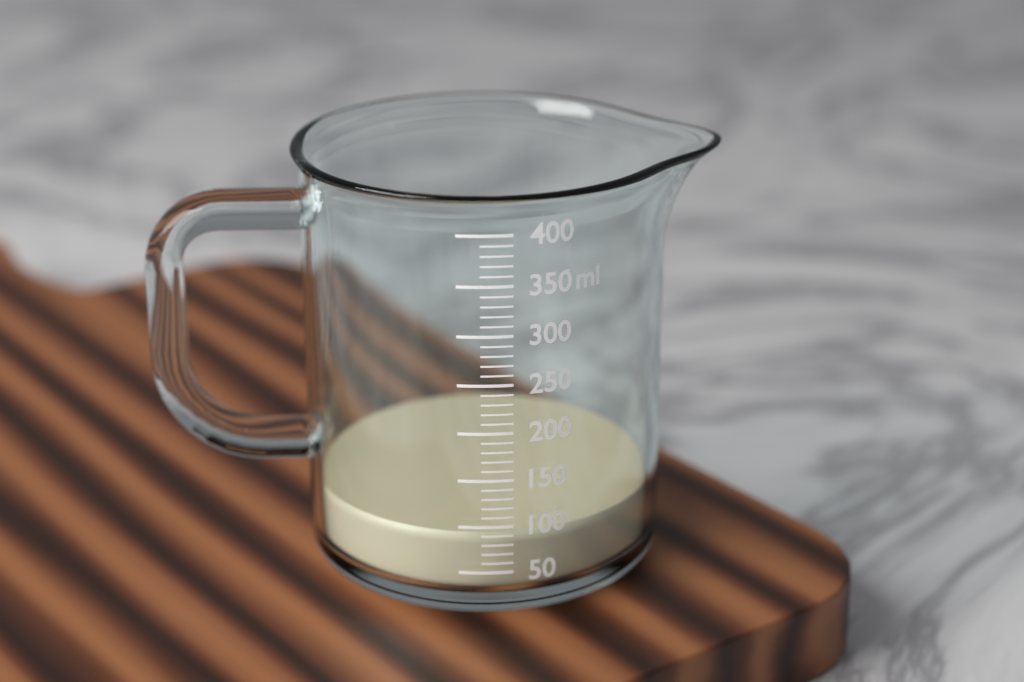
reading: 90 ml
